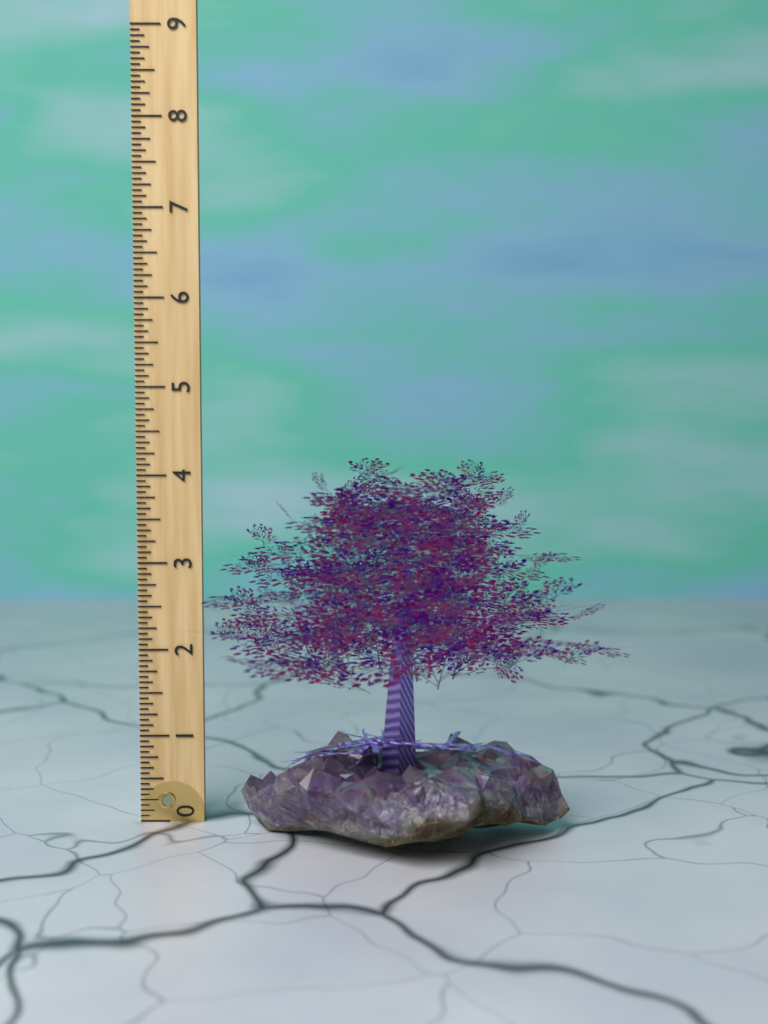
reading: 4.2500 (no unit)
